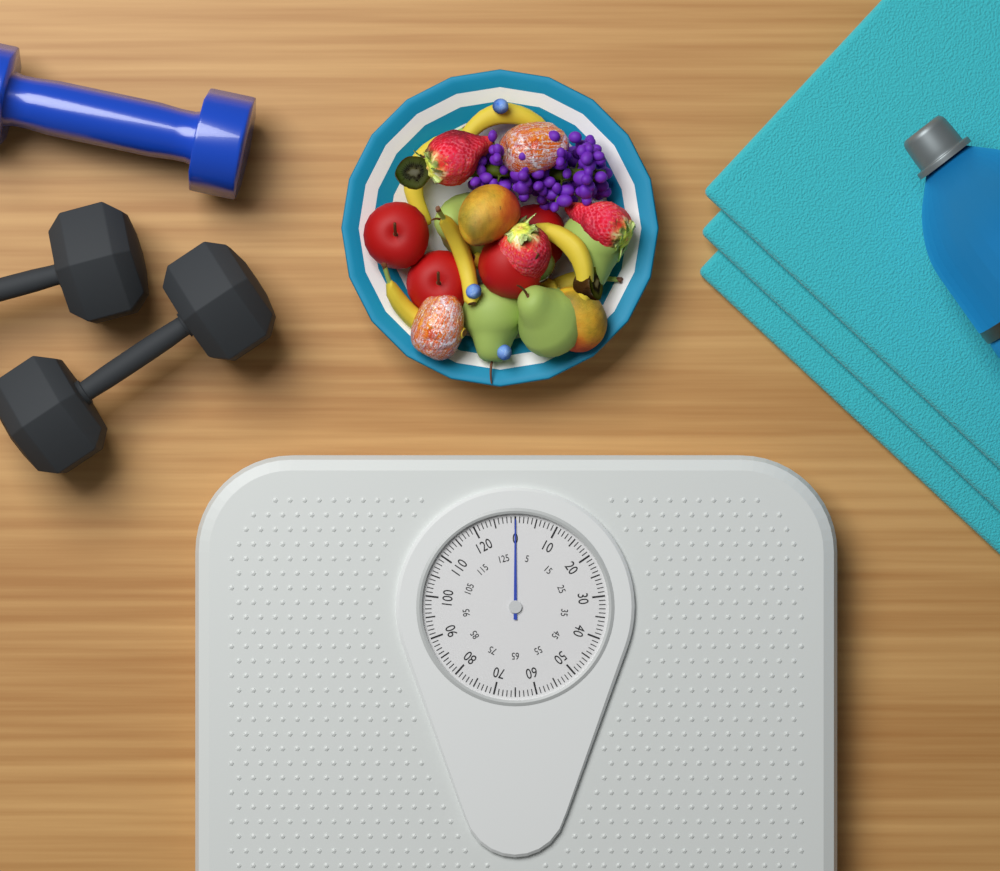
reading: 0 (no unit)
